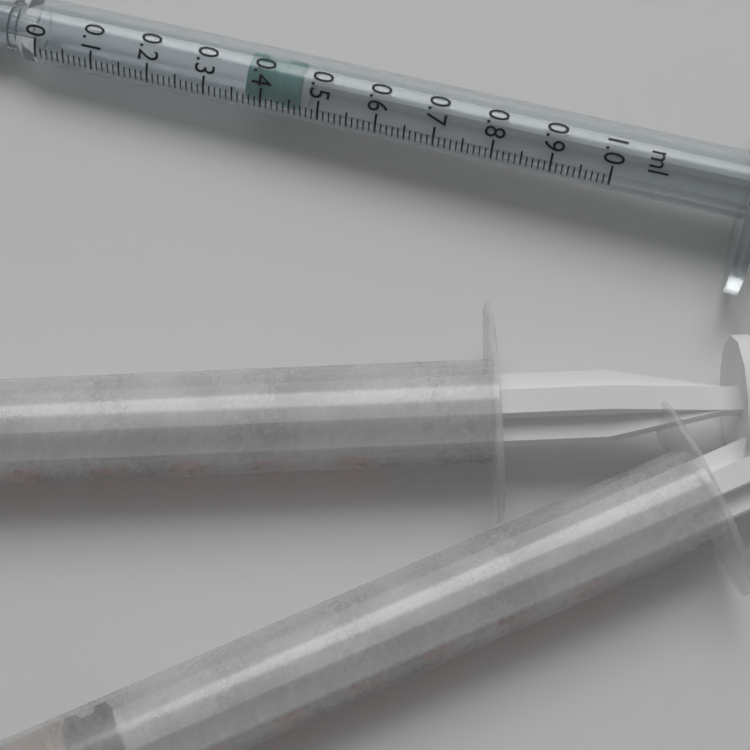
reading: 0.37 ml
